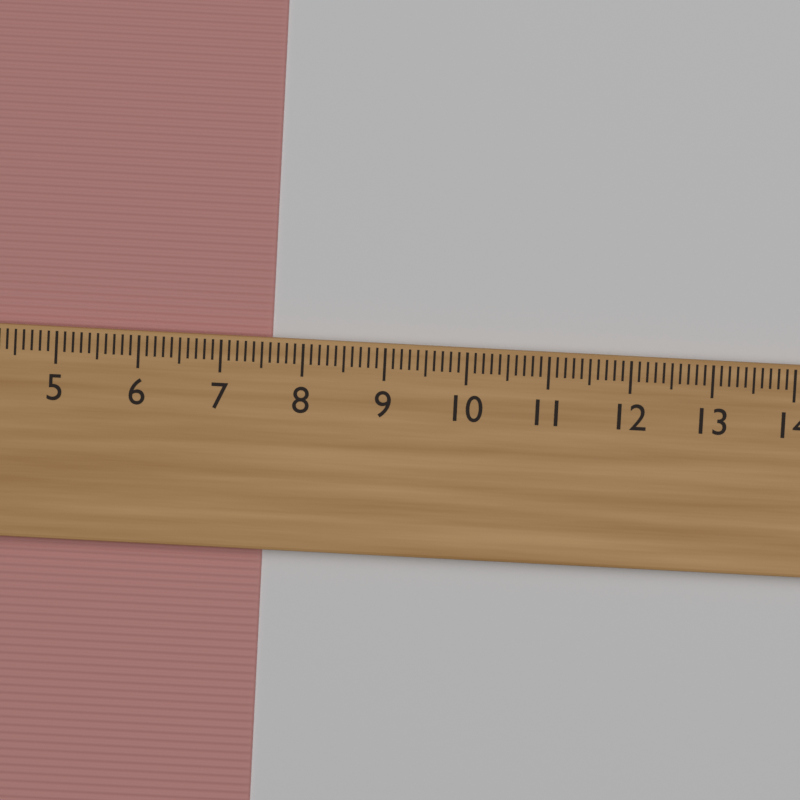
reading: 7.6 cm
